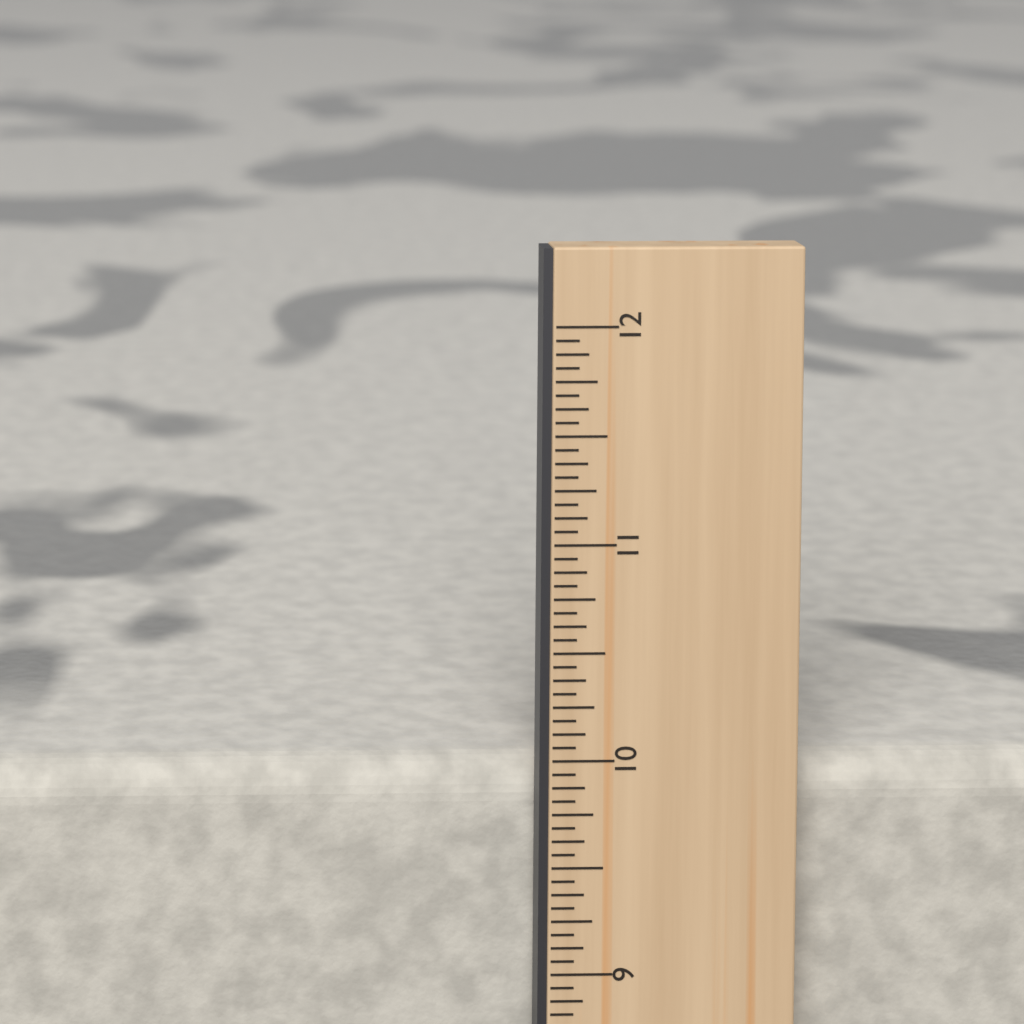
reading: 9.9375 in
